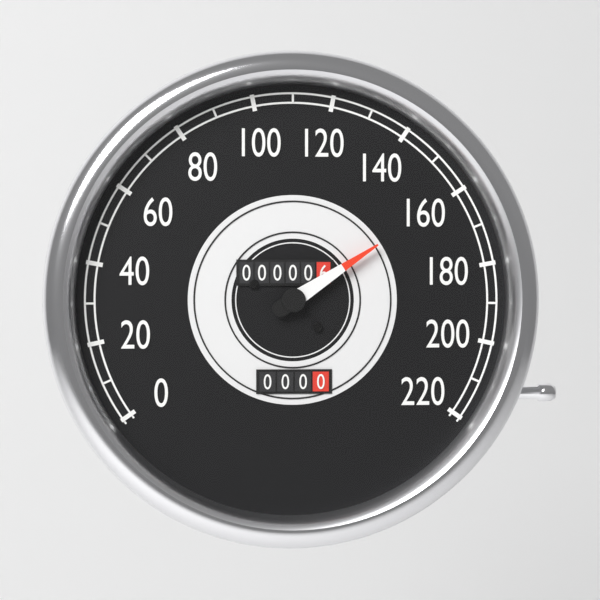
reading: 160 (no unit)
